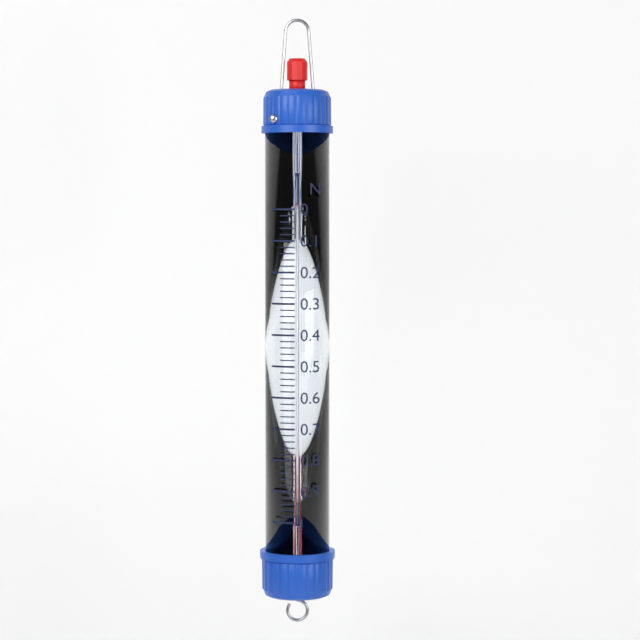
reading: 0.00 N
